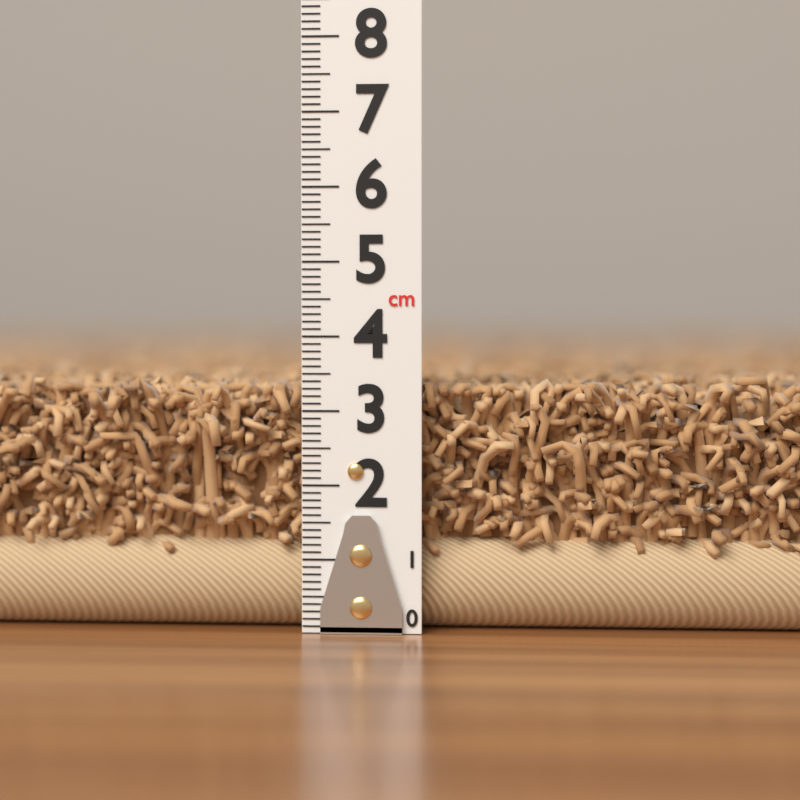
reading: 3.6 cm
